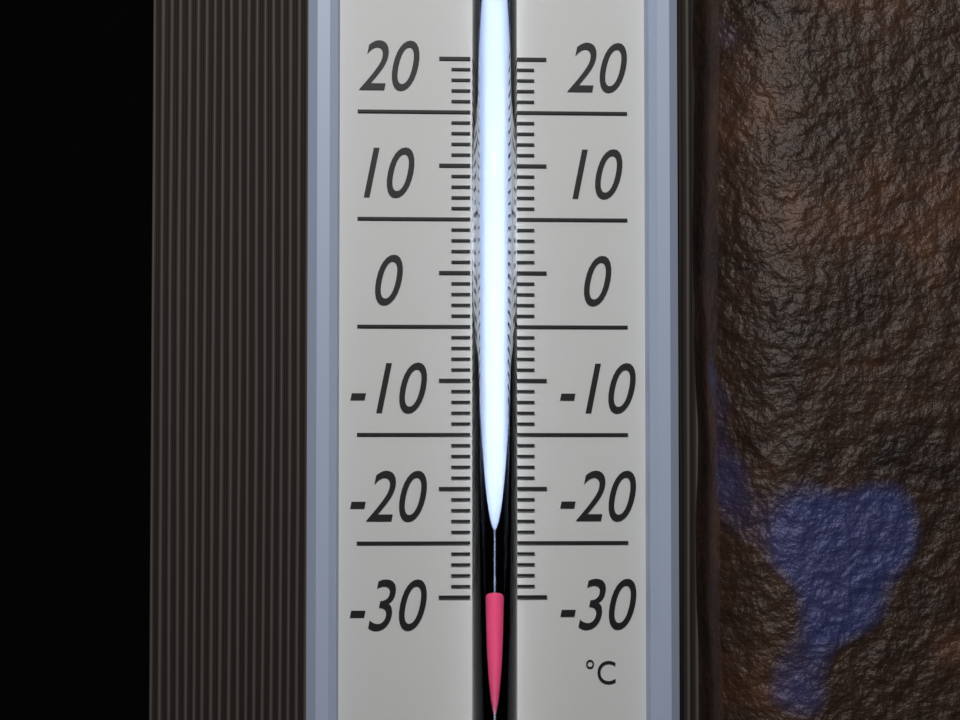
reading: -29 °C
